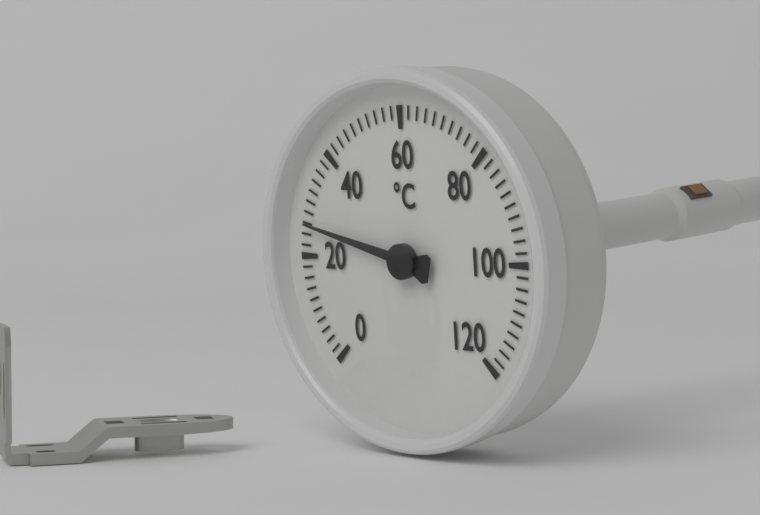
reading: 26 °C
